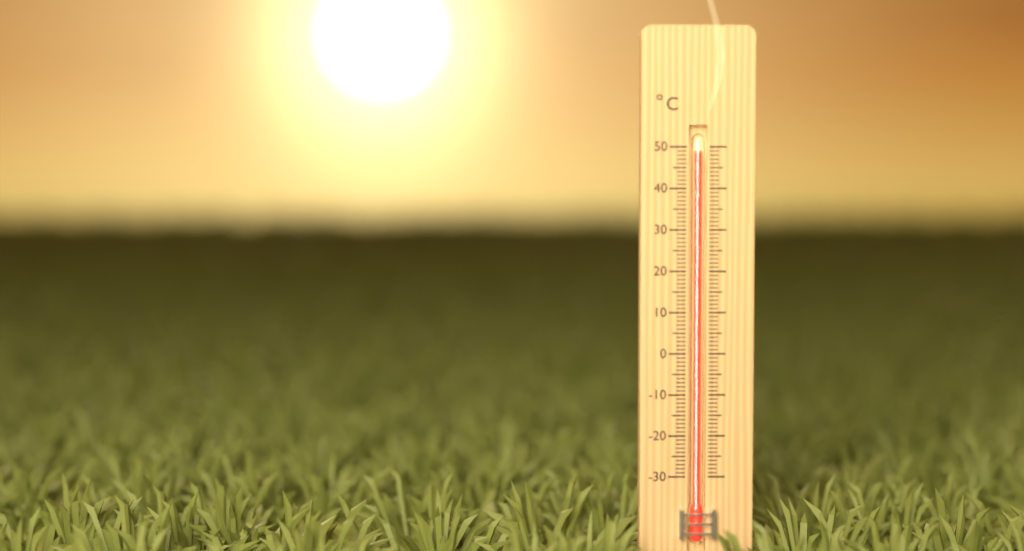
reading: 49 °C
